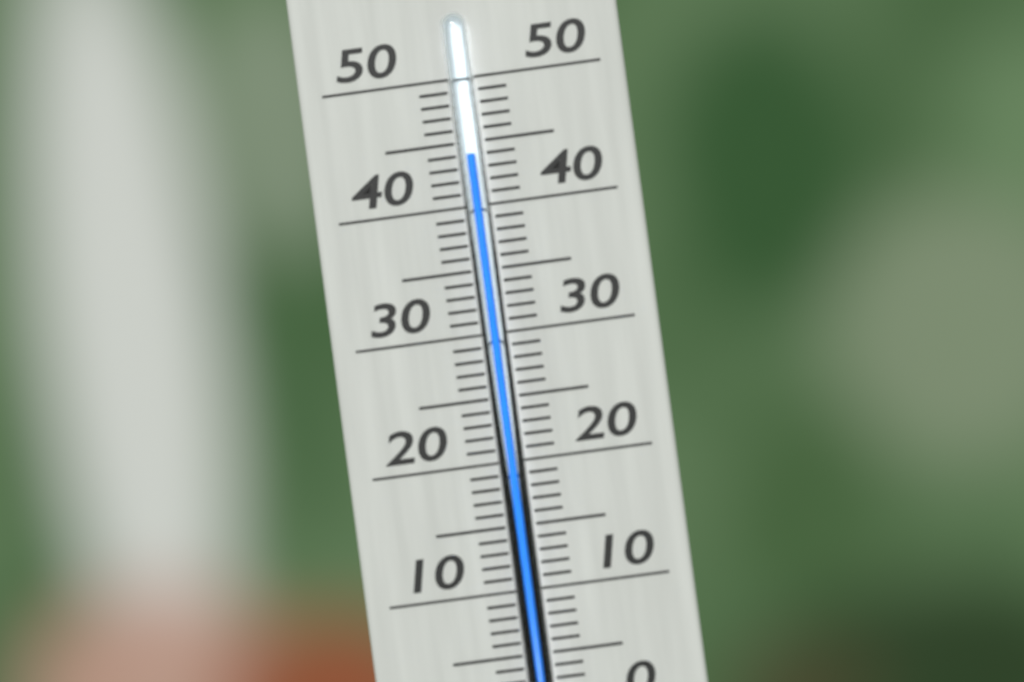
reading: 44 °C
